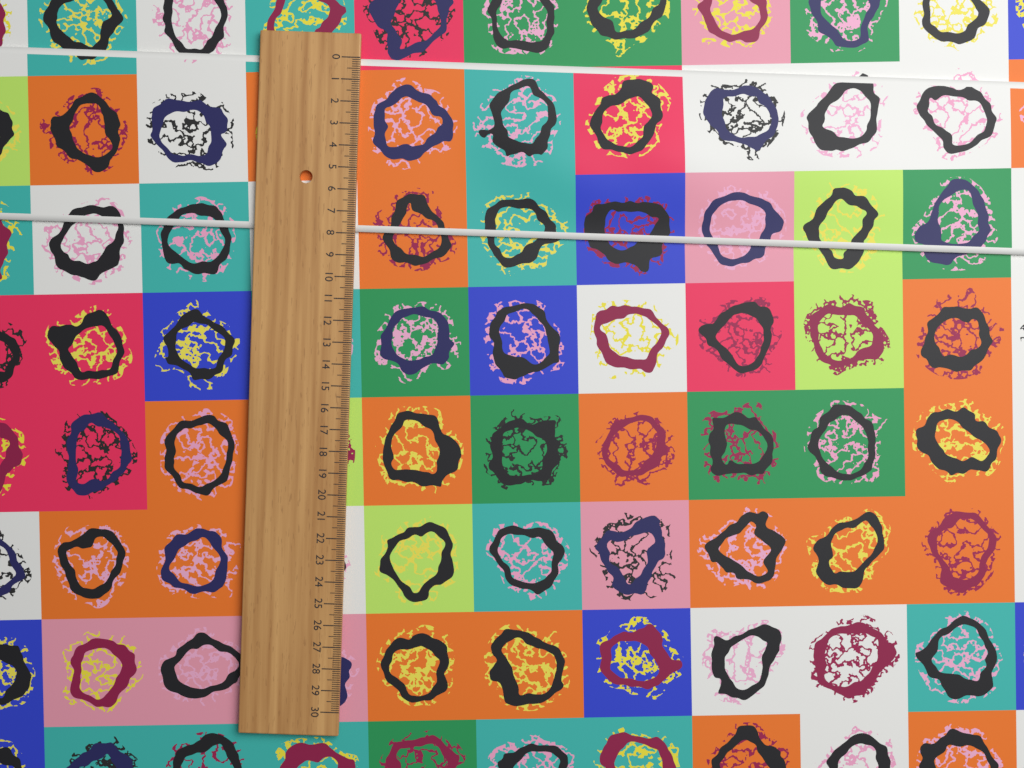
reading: 7.9 (no unit)
